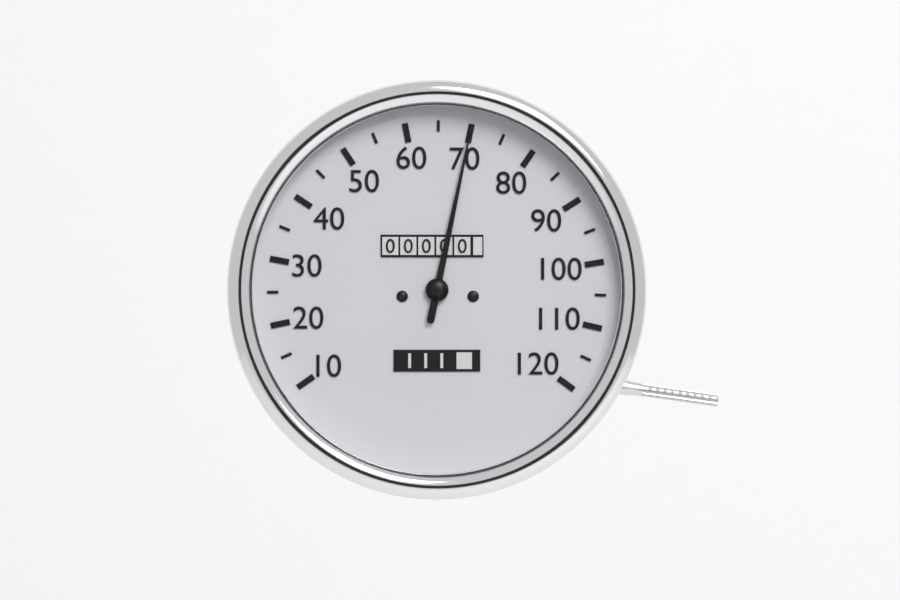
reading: 70 (no unit)
